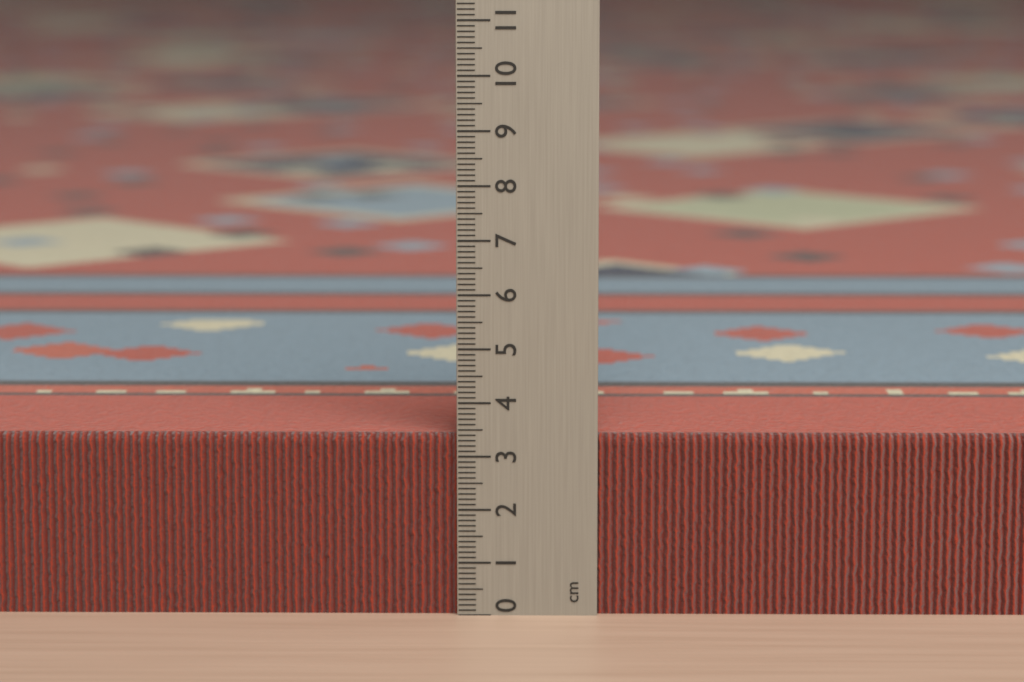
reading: 3.4 cm
